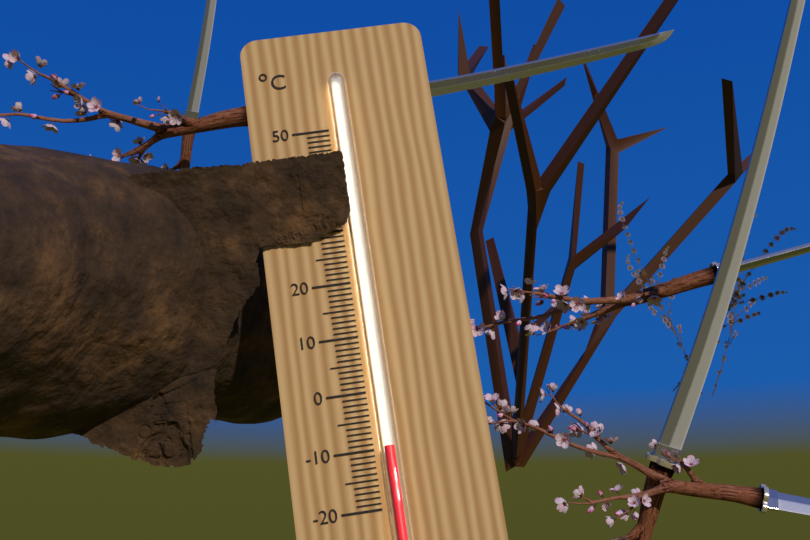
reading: -10 °C
